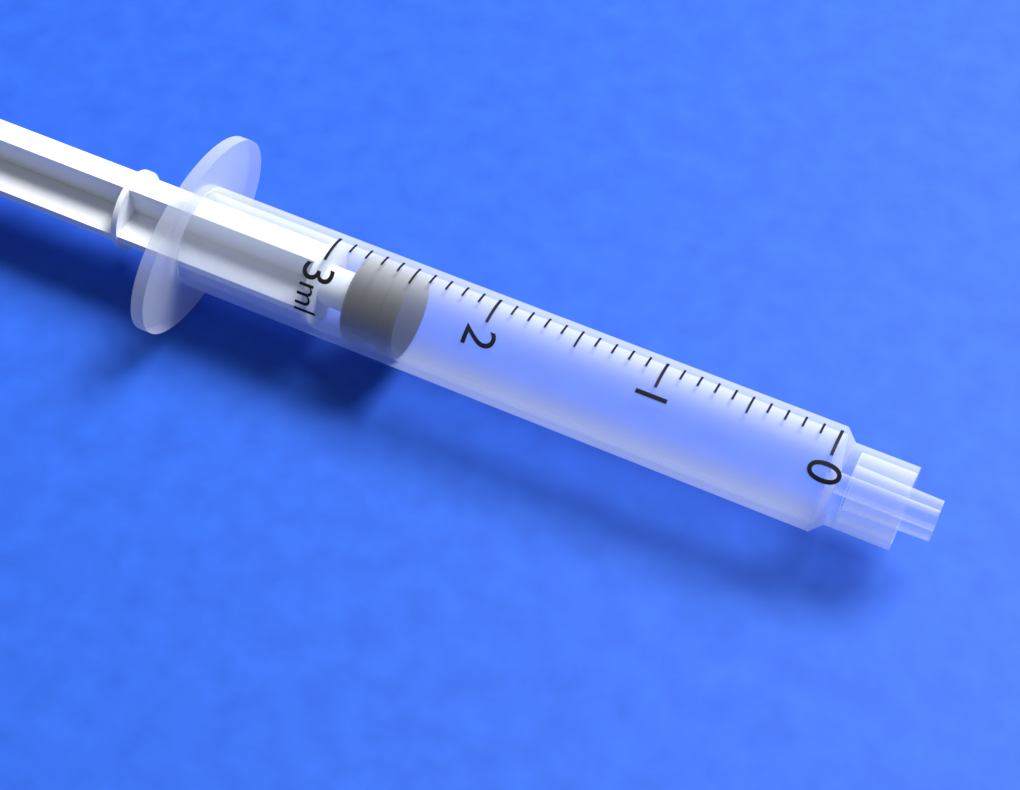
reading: 2.5 ml
